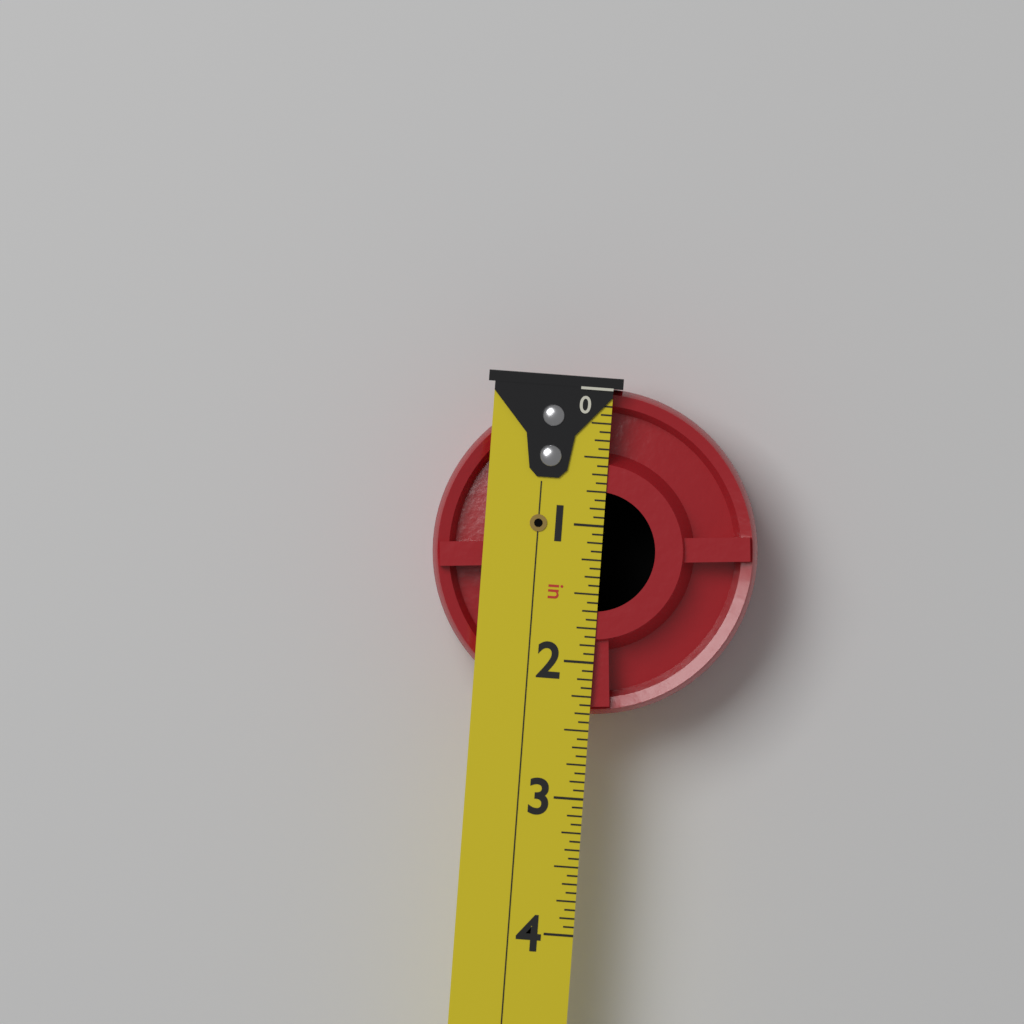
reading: 2.3750 in
